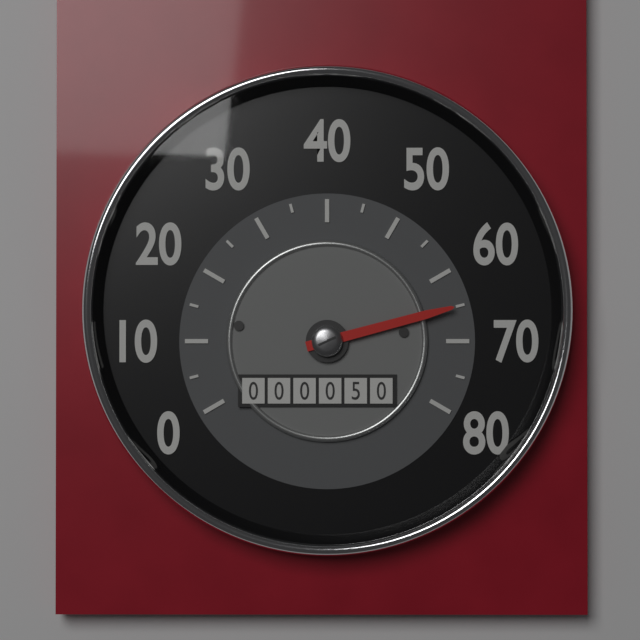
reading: 65 (no unit)
